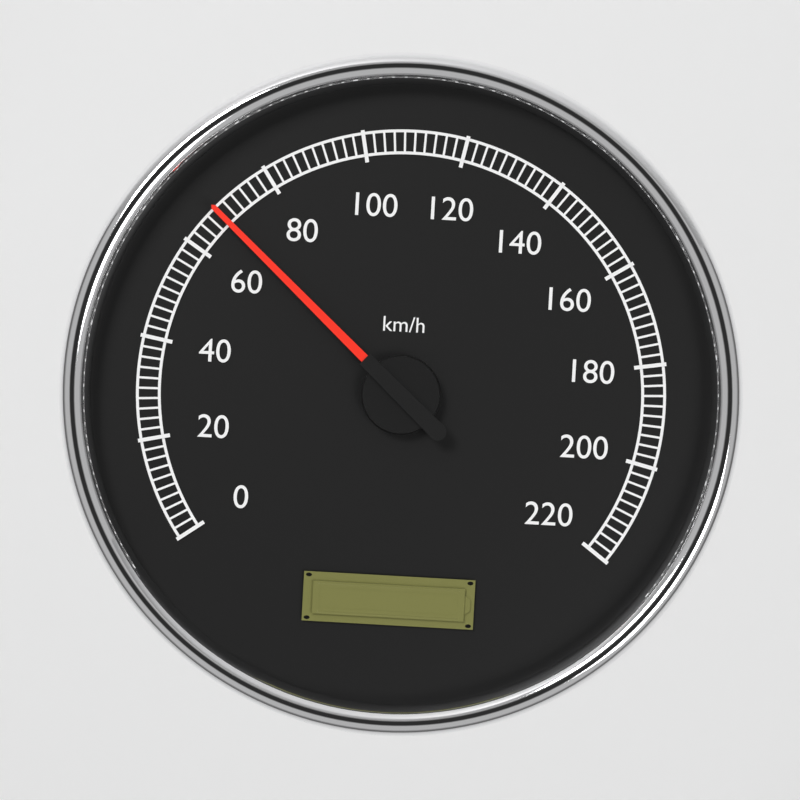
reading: 68 km/h
